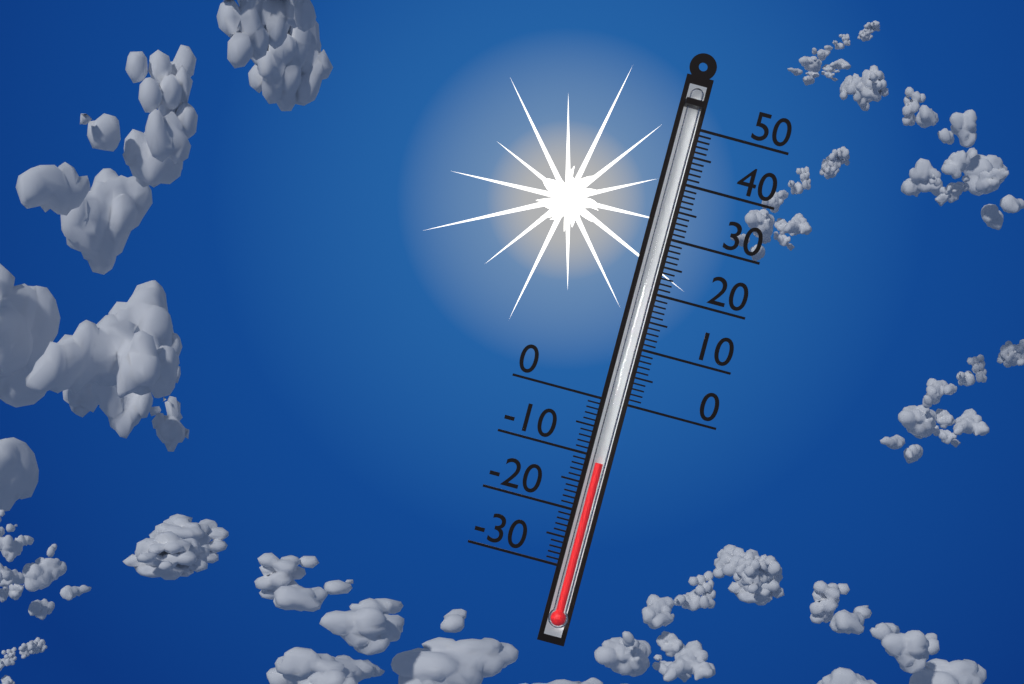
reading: -11 (no unit)
